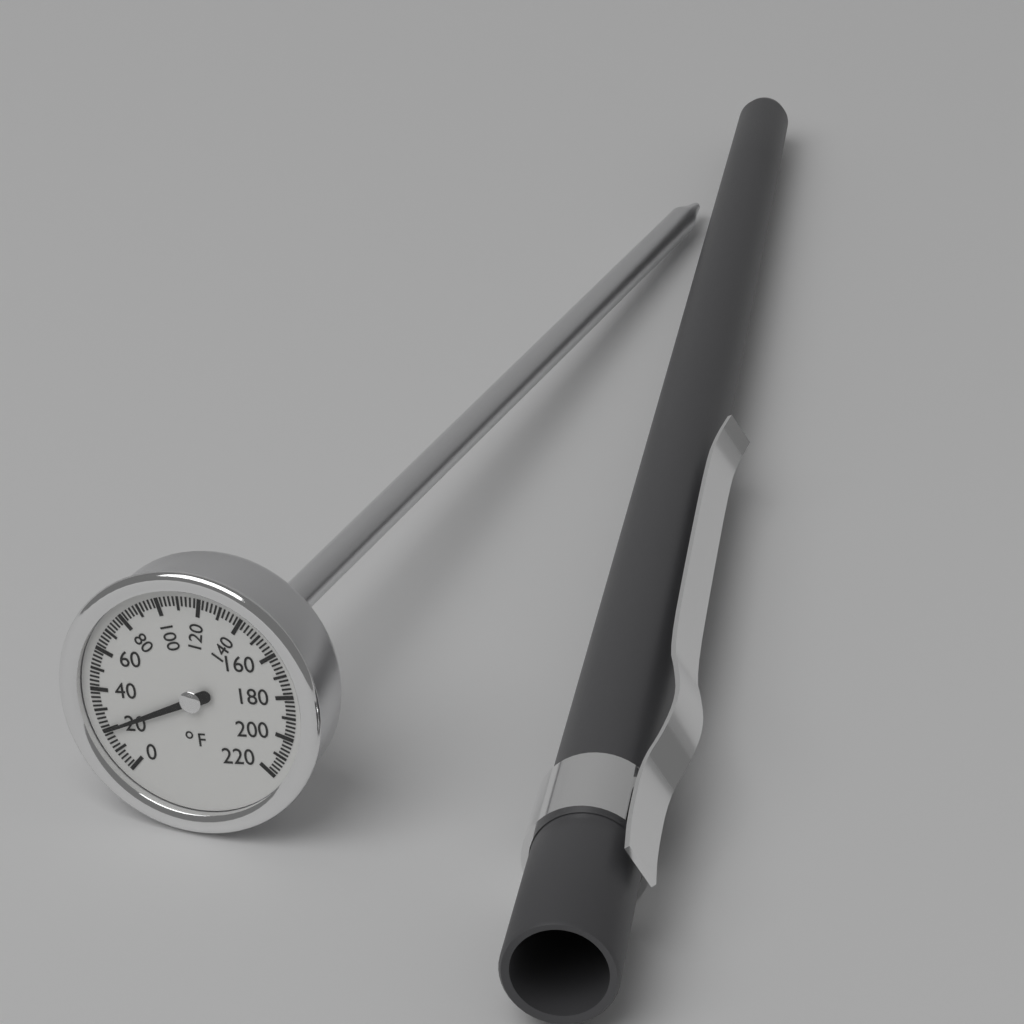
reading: 20 °F
